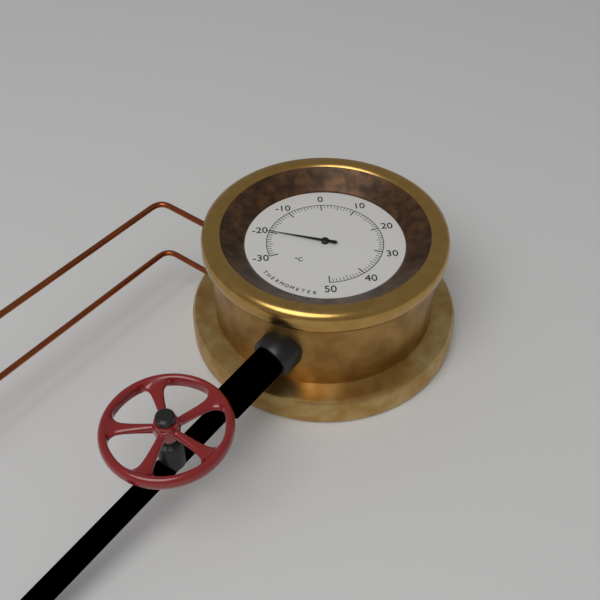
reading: -20 °C
